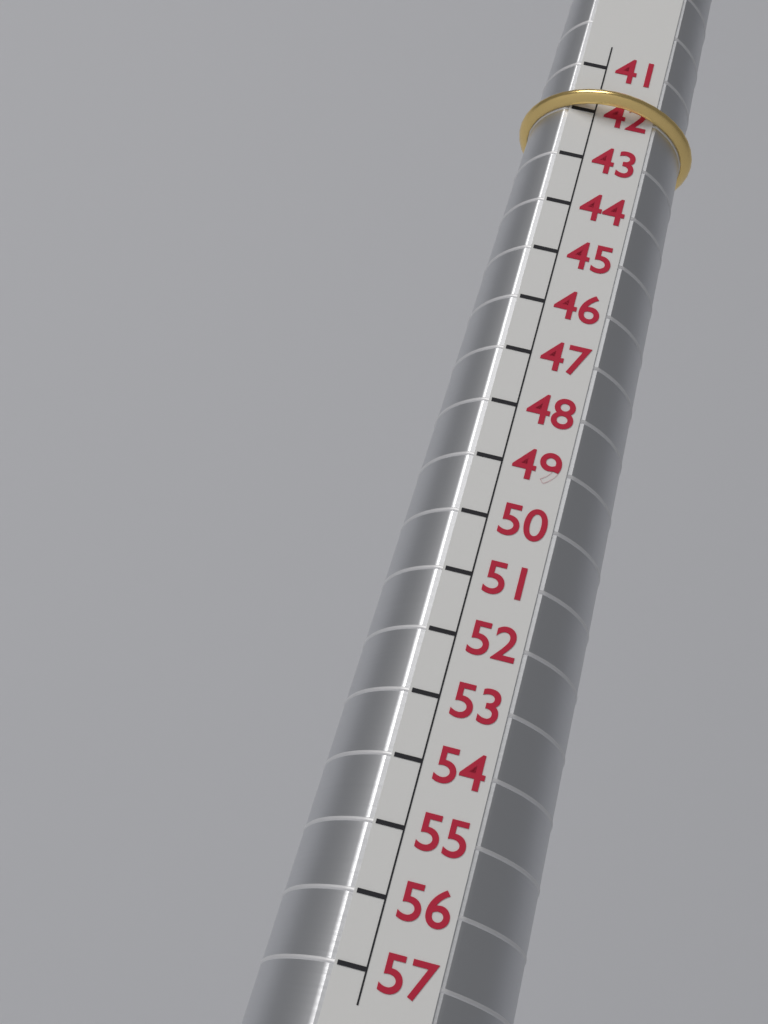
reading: 42 (no unit)
